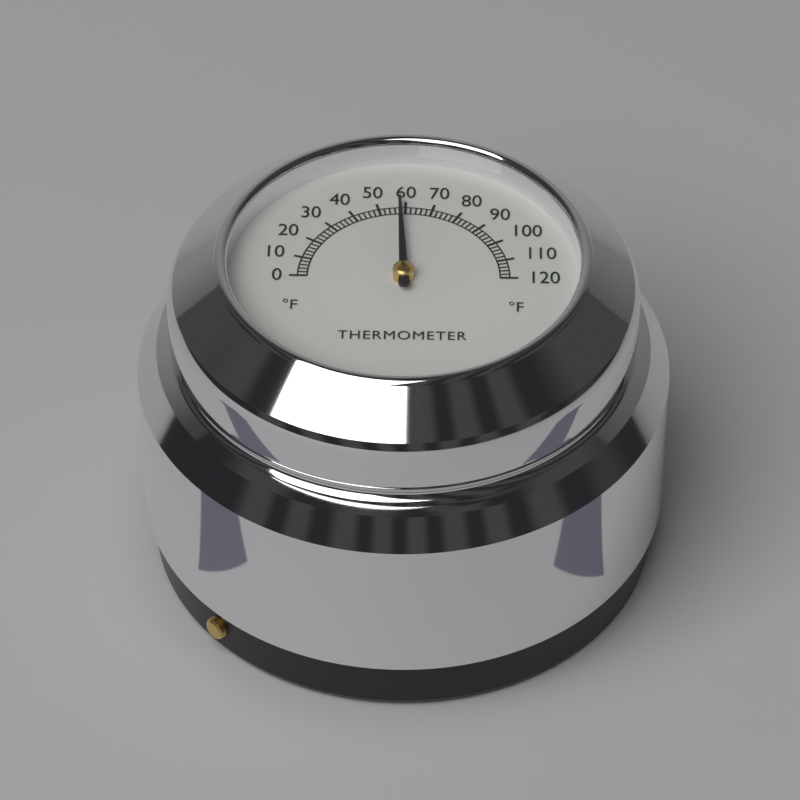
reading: 58 °F
